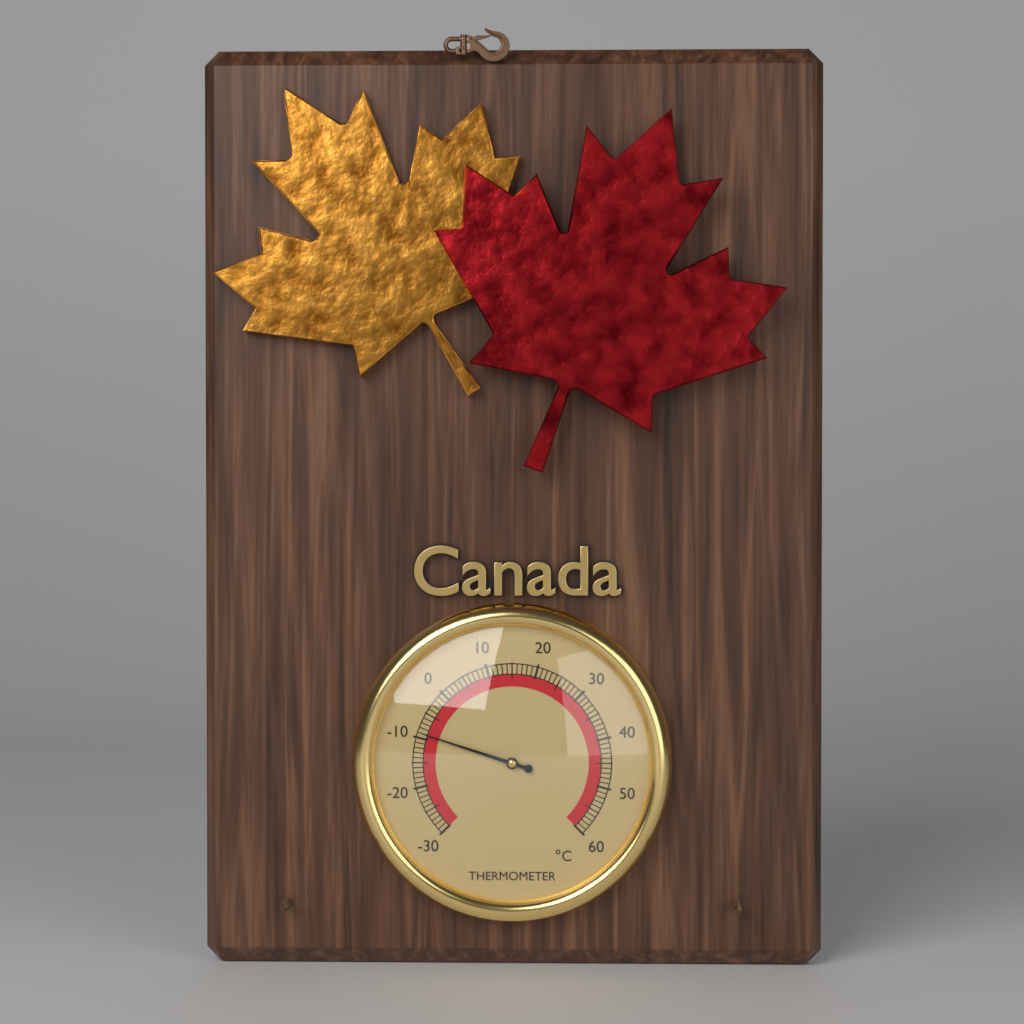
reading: -9 °C
